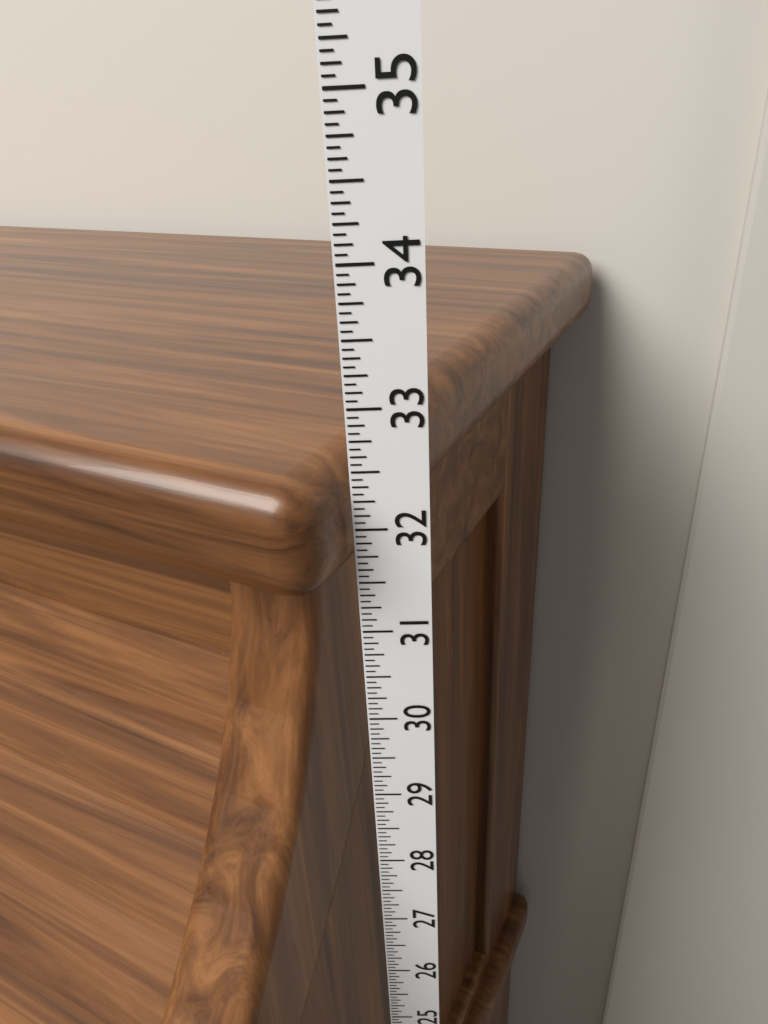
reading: 32.5625 in
